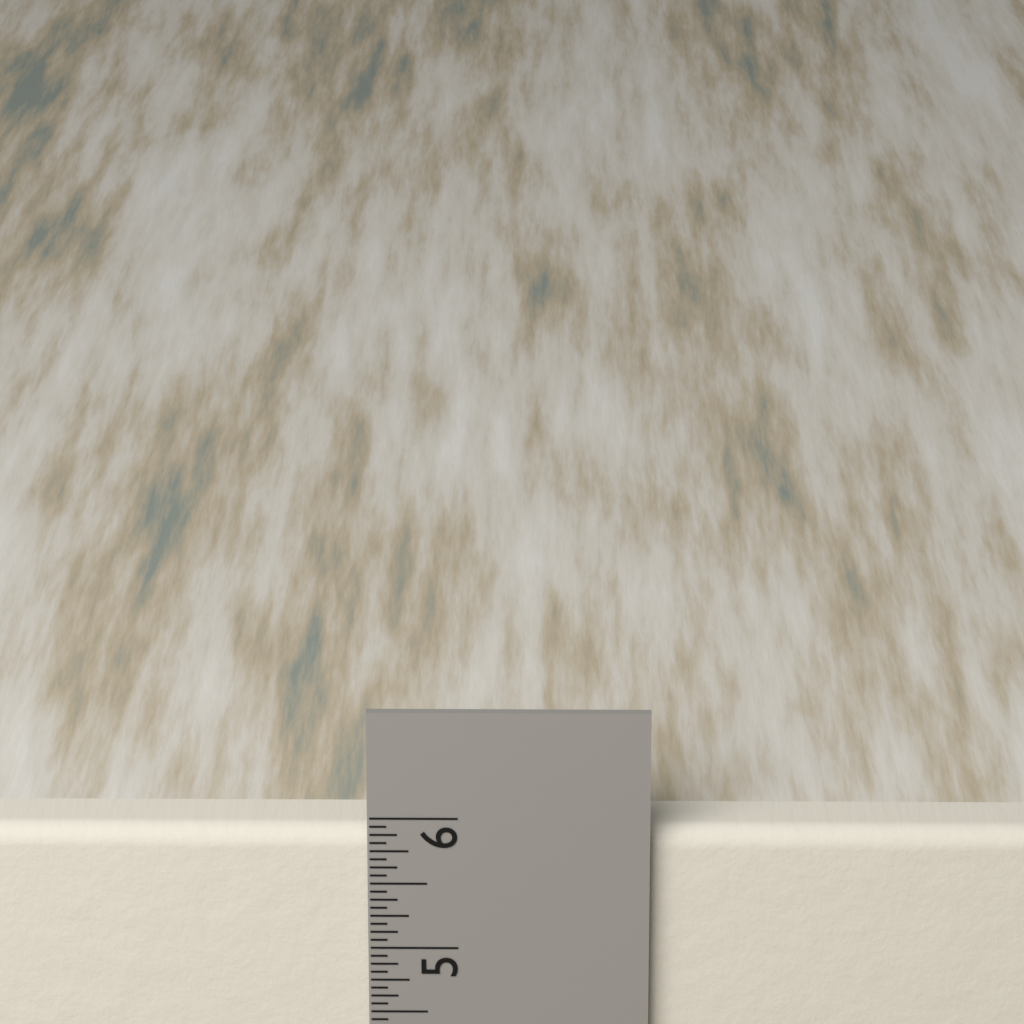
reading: 5.8750 in
